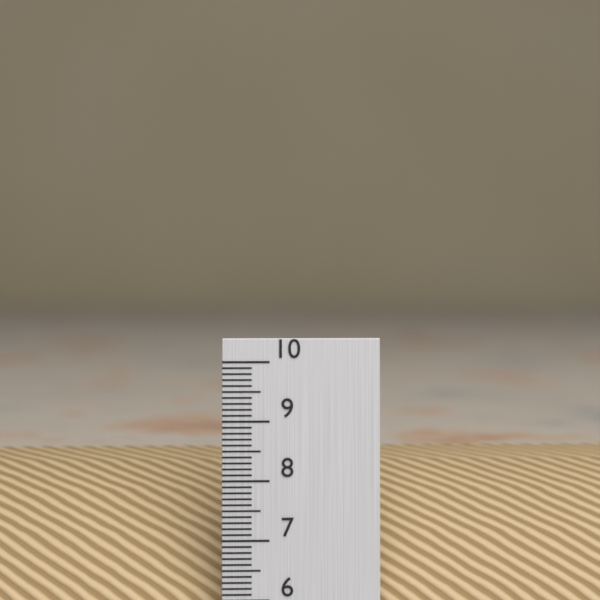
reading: 8.1 (no unit)
